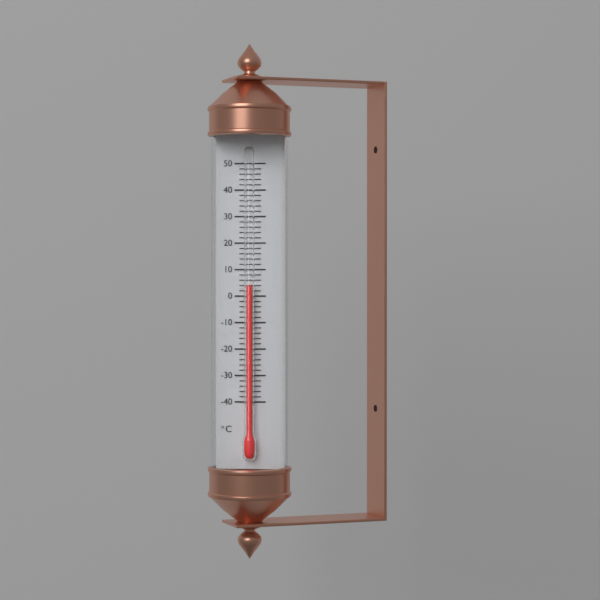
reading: 4 °C
